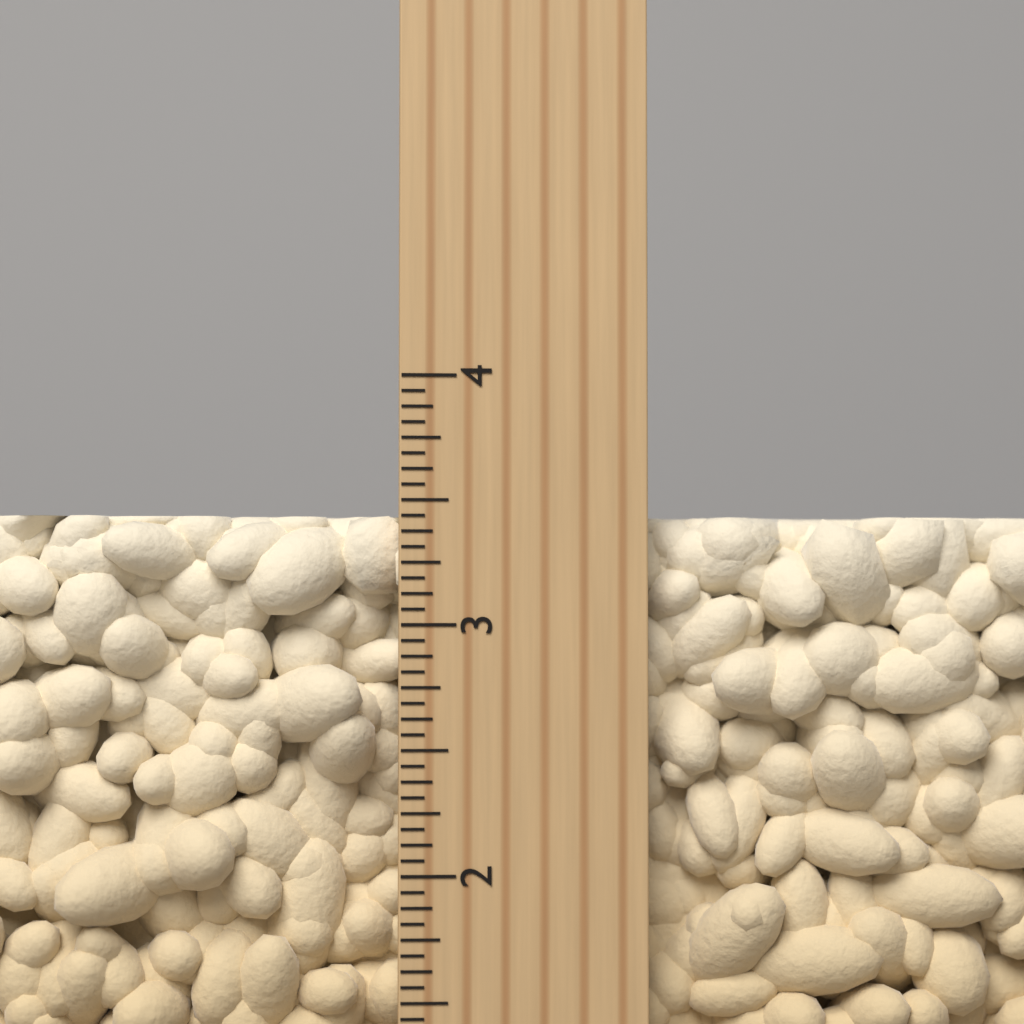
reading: 3.4375 inch
